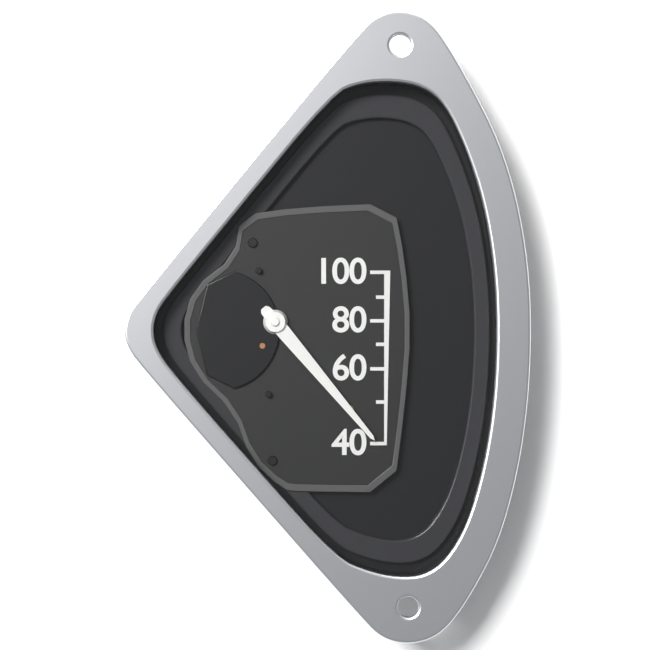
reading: 40 (no unit)
